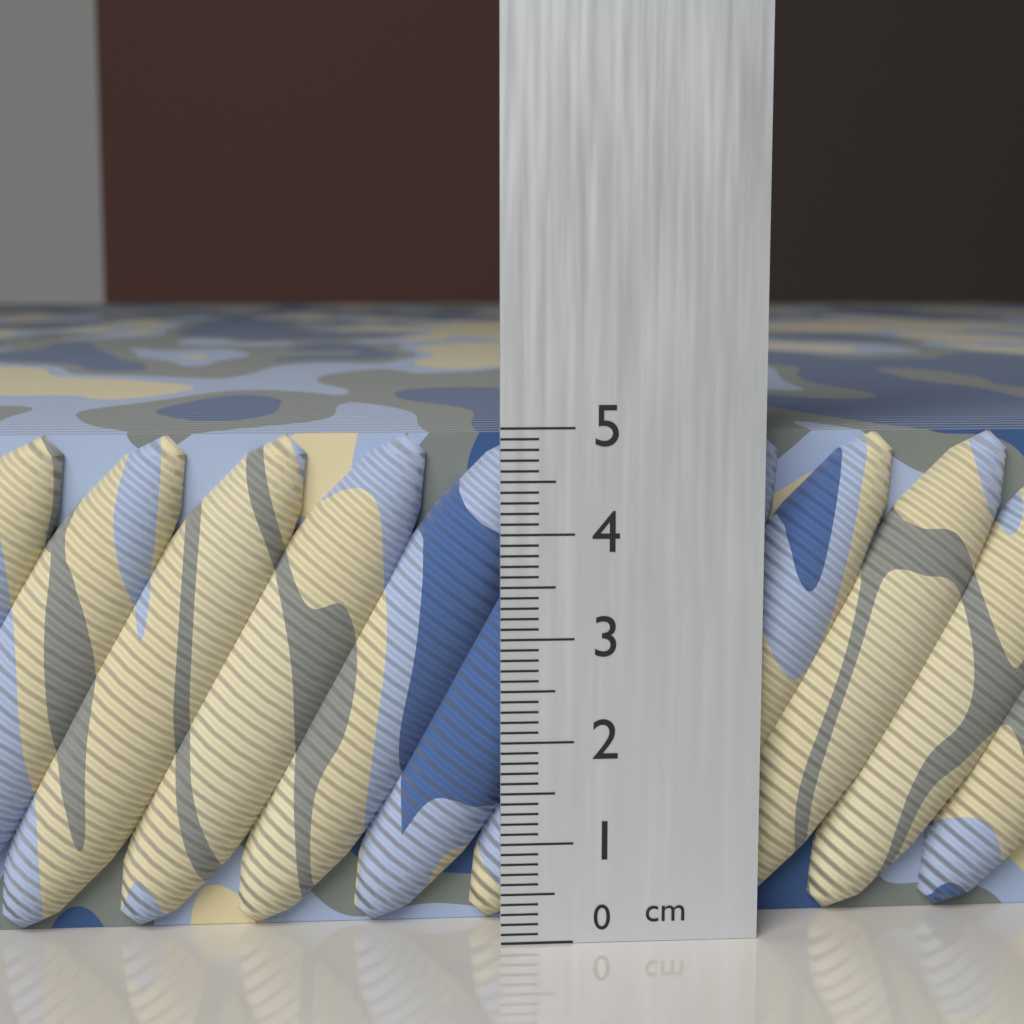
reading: 4.9 cm
